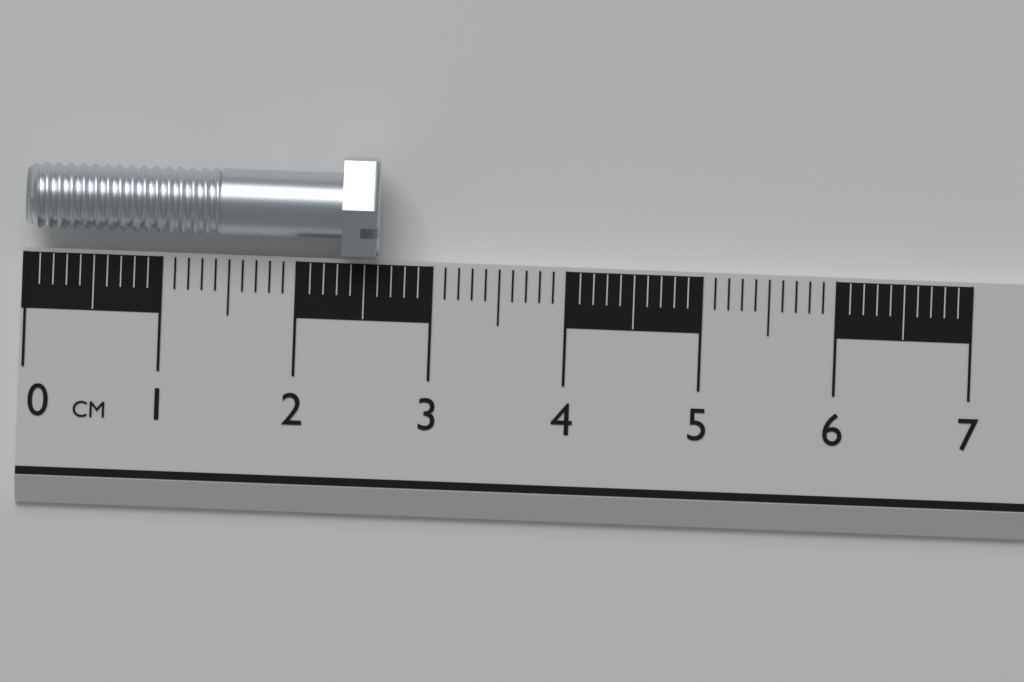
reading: 2.6 cm
